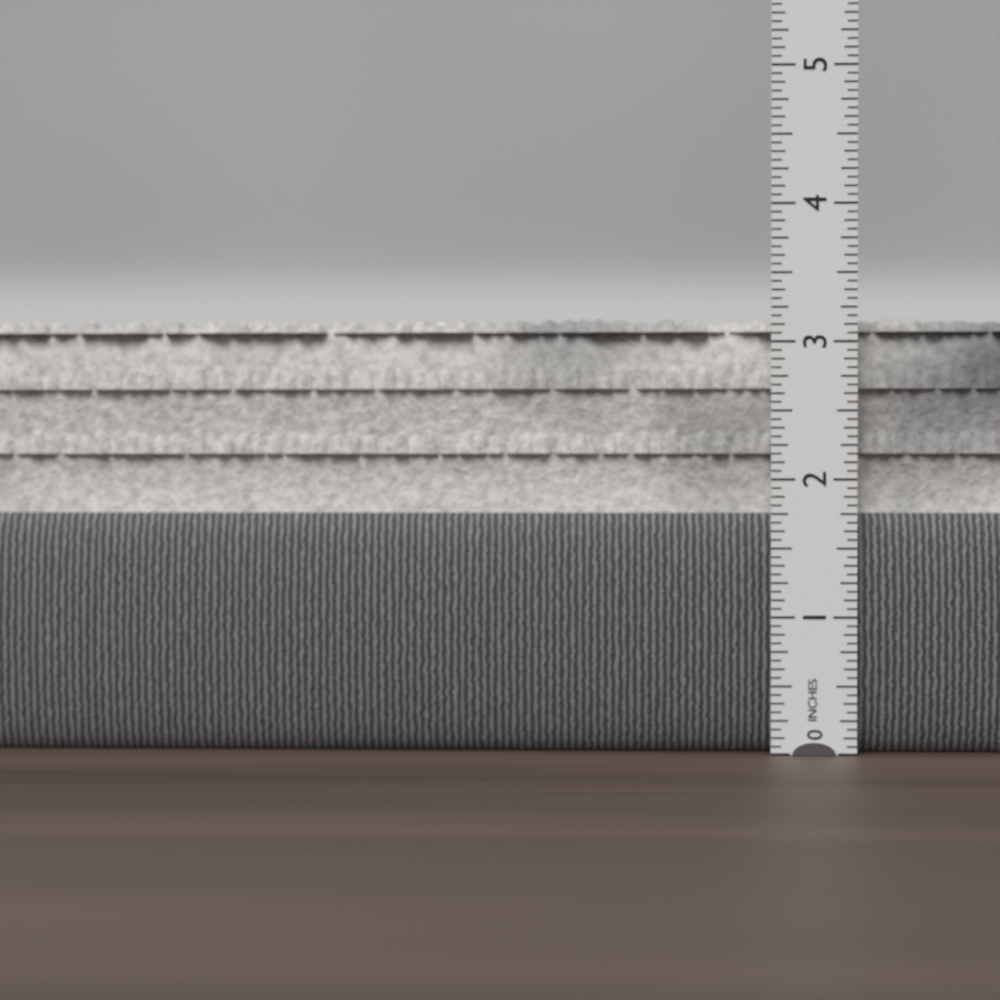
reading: 3.1875 in
